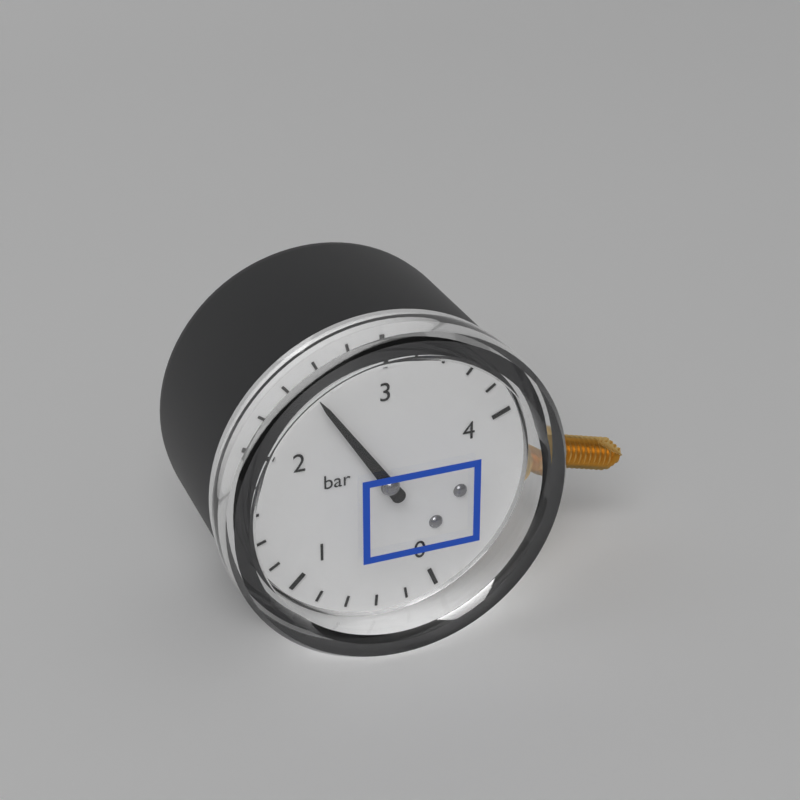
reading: 2.5 bar
